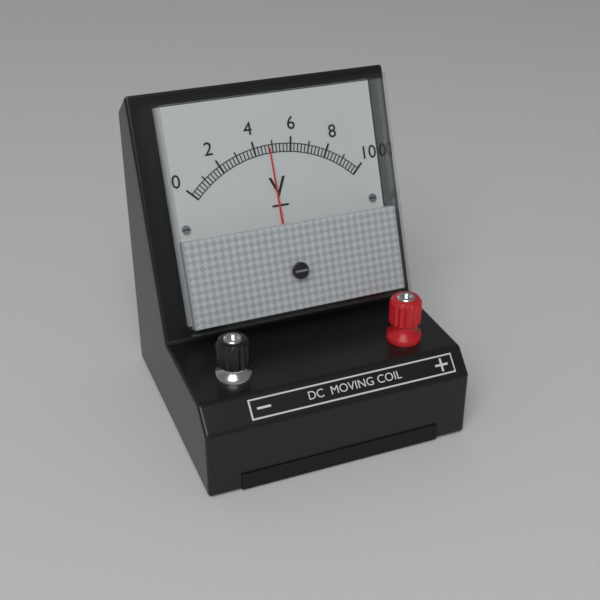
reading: 4.8 V
